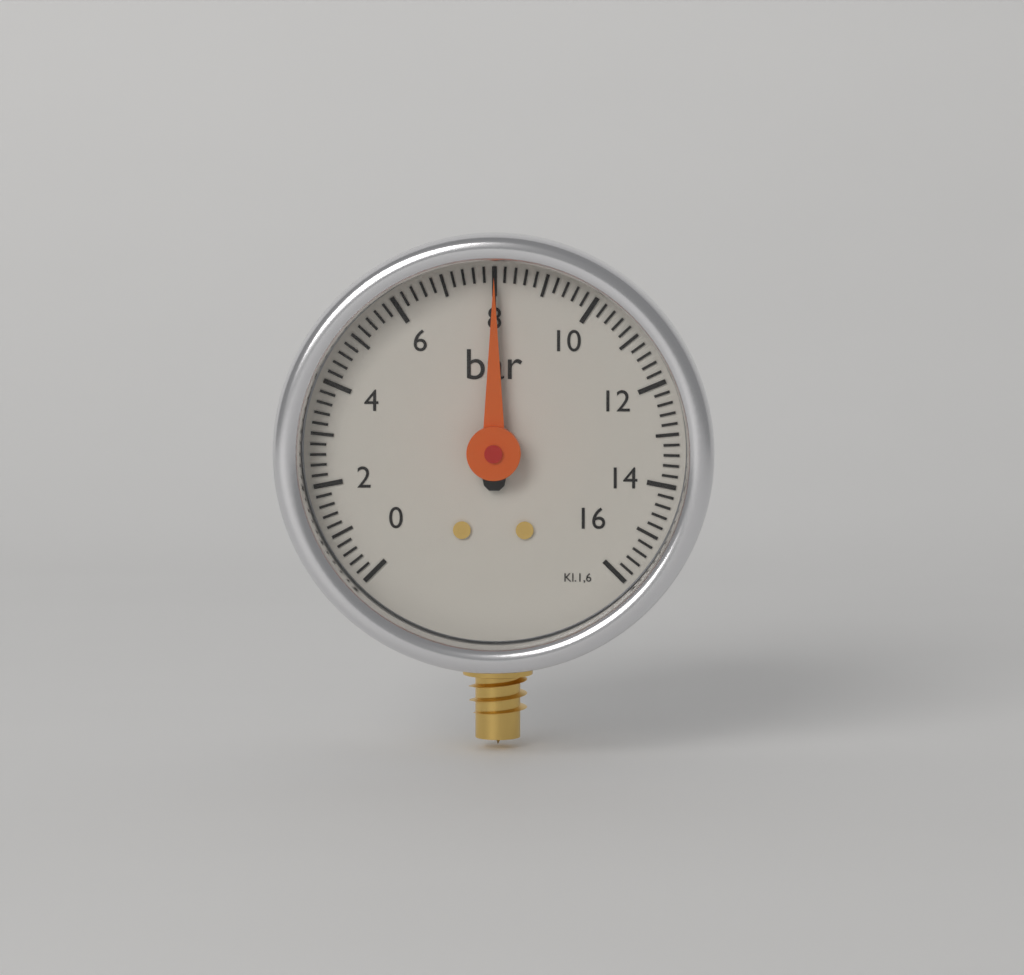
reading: 8.0 bar
